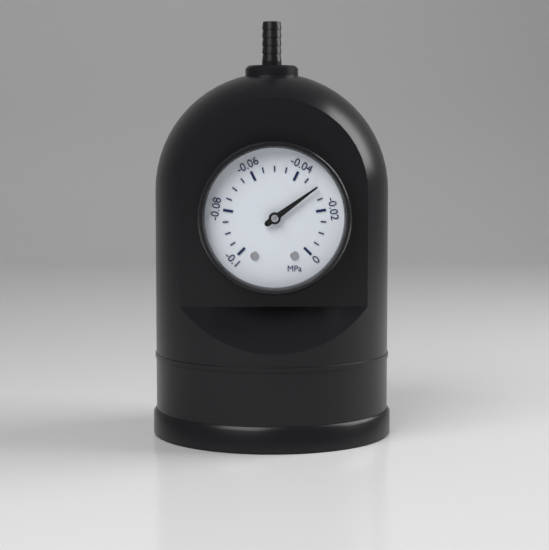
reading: -0.030 MPa
